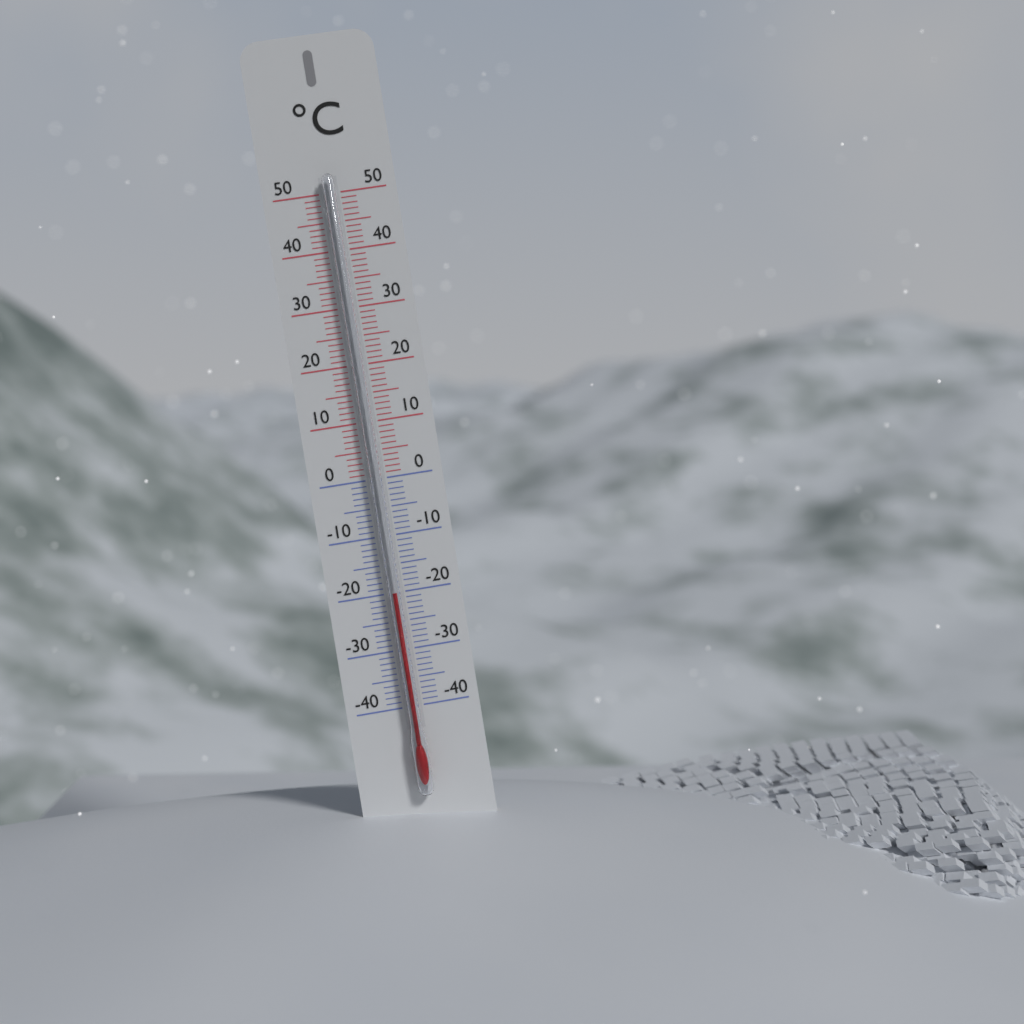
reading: -20 °C
